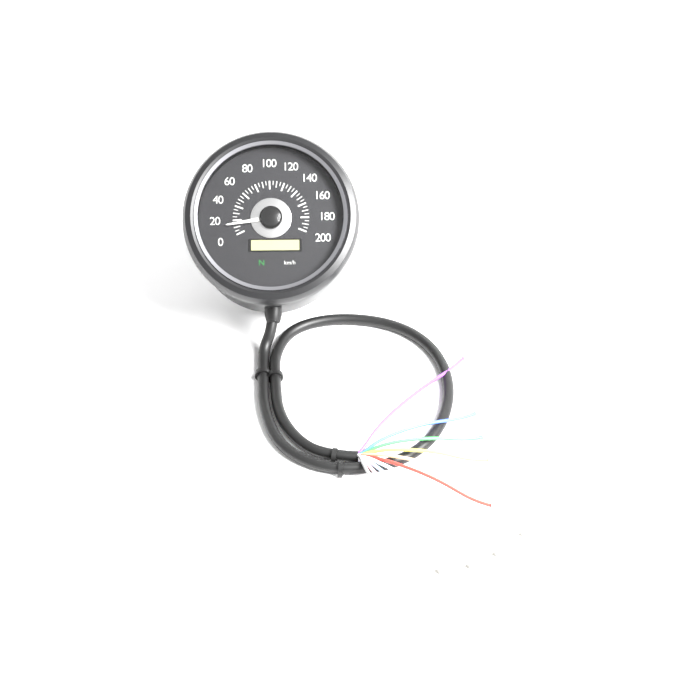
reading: 15 km/h
